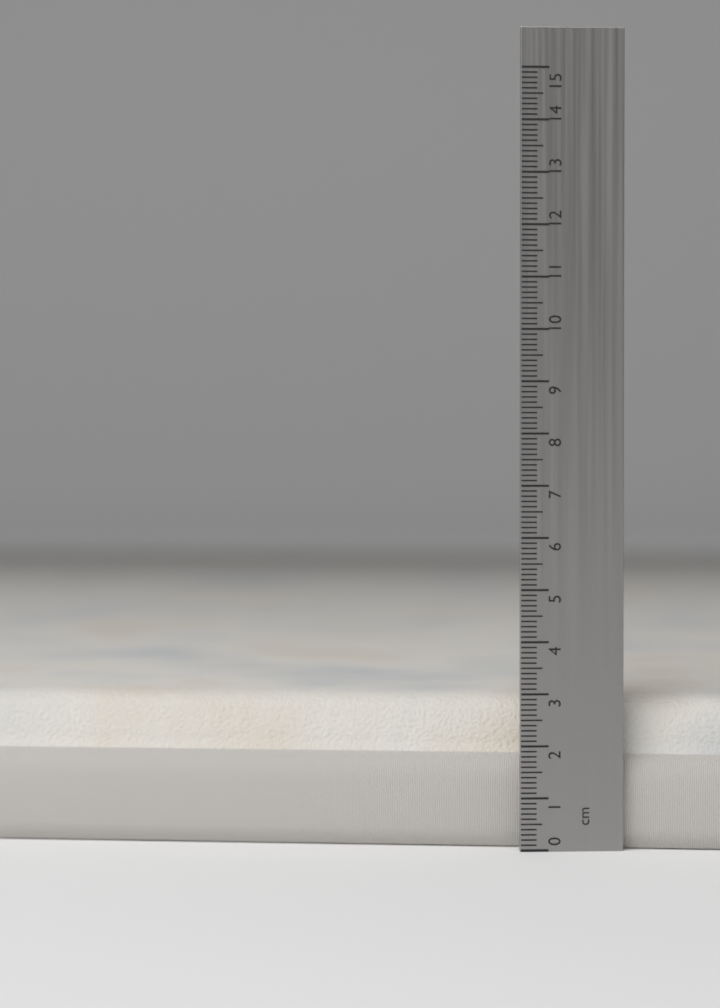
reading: 2.9 cm
